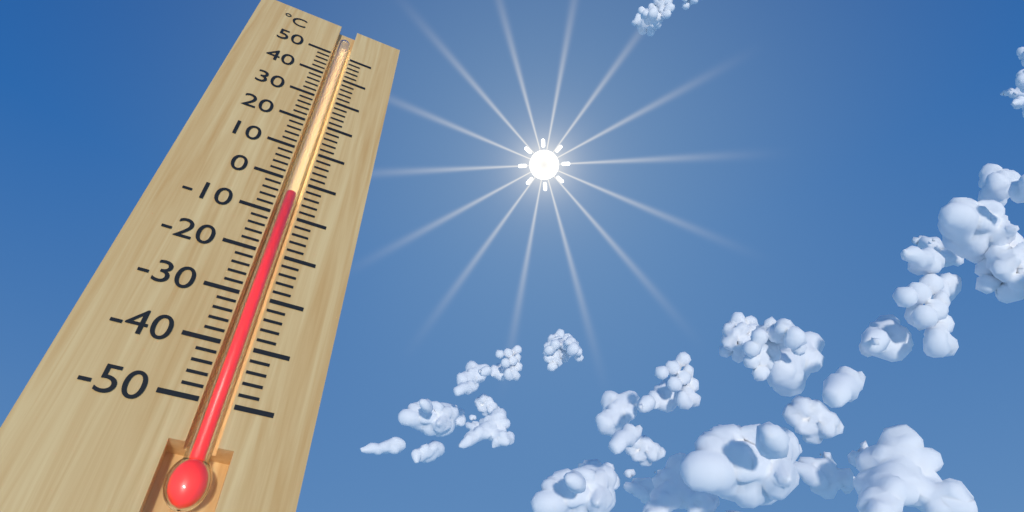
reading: -4 °C
